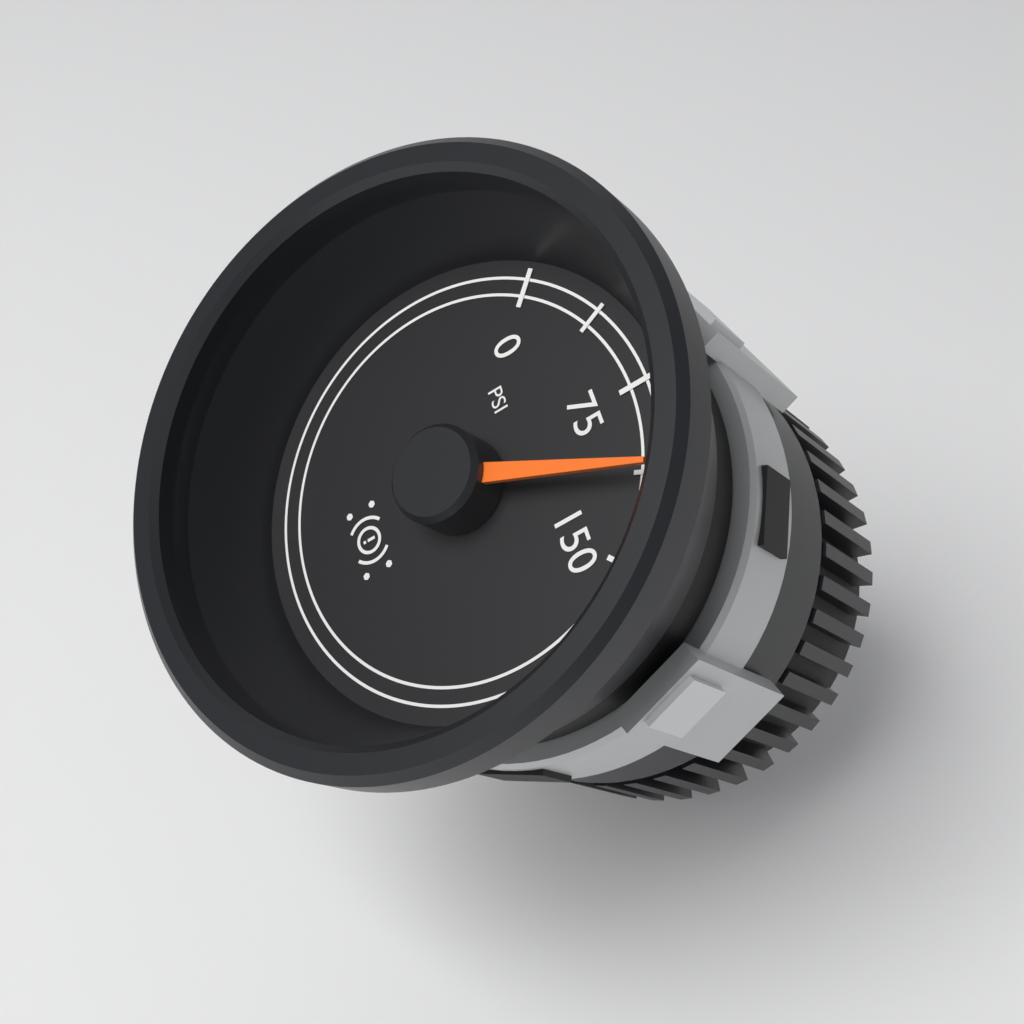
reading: 112.5 psi
